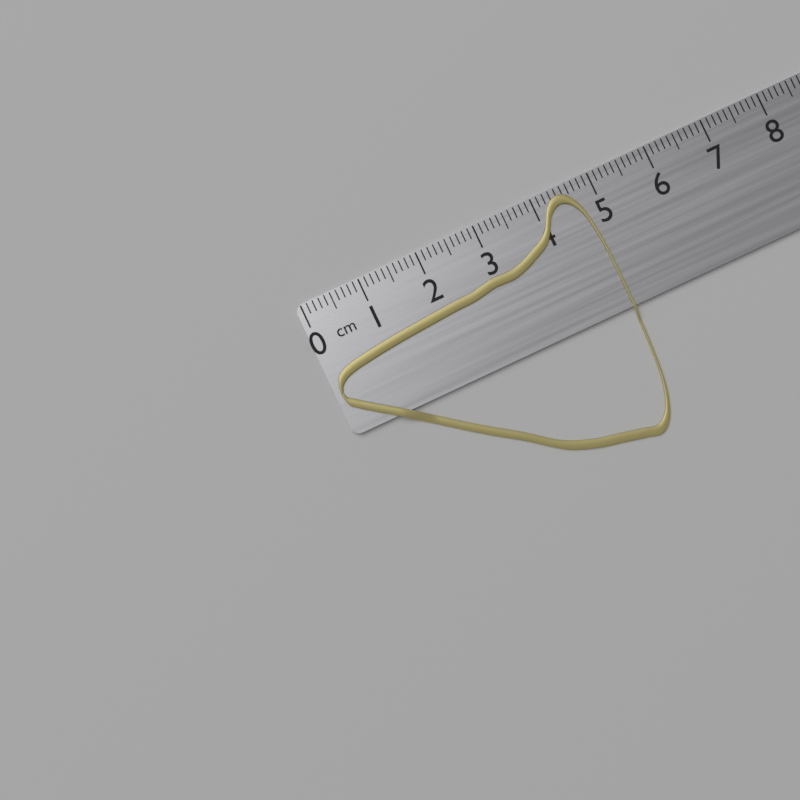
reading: 4.8 cm
